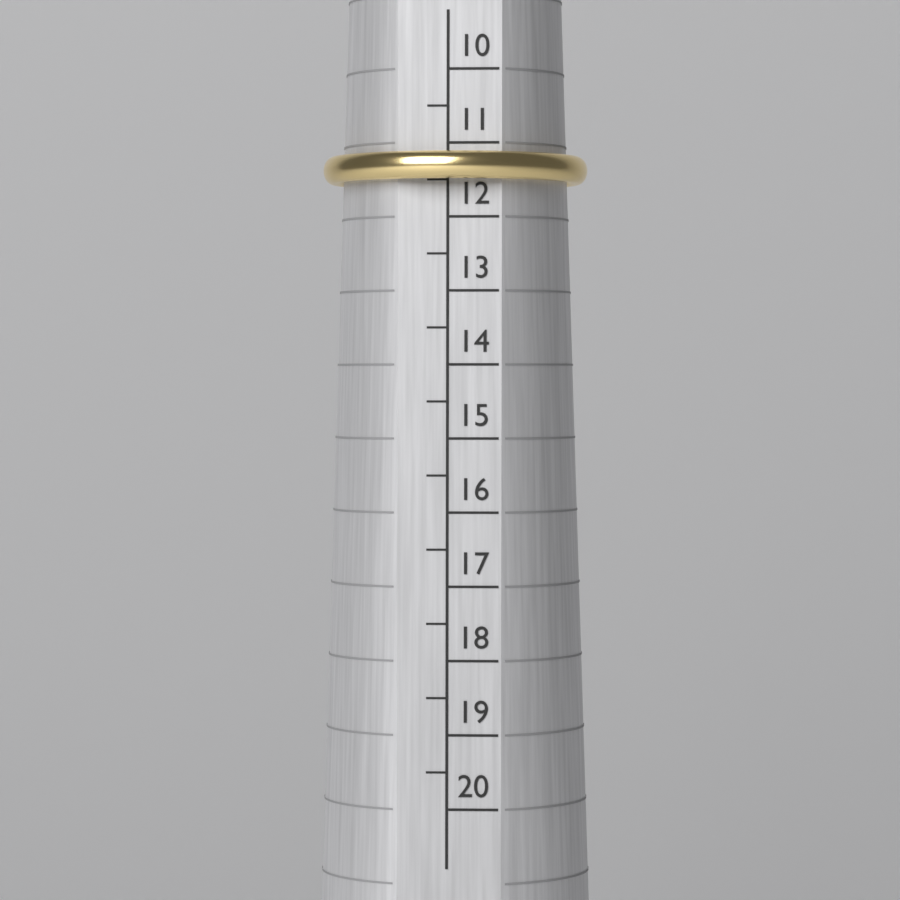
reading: 11.5 (no unit)
